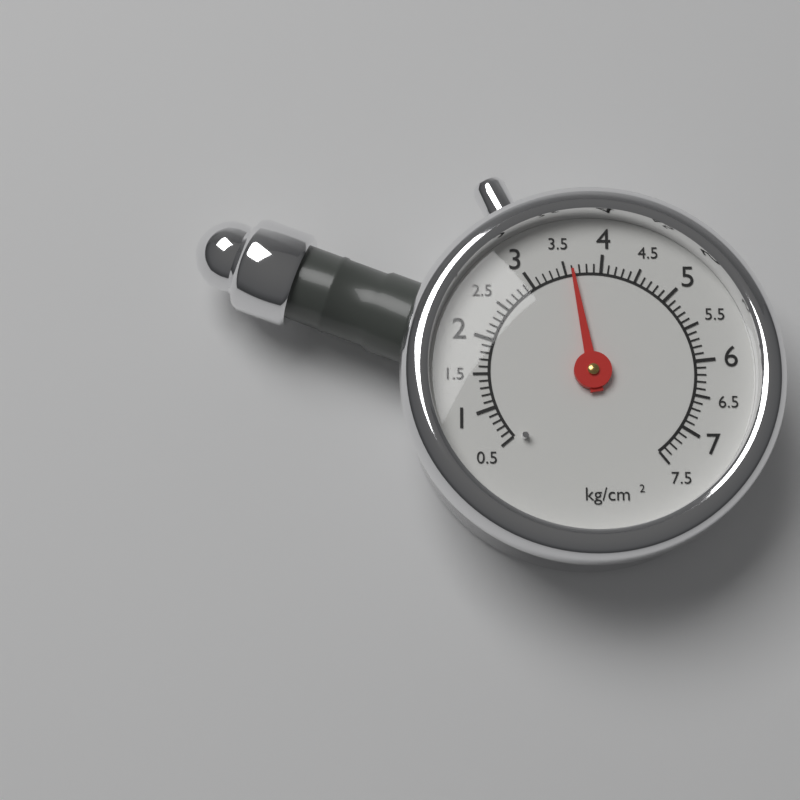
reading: 3.6 kg/cm²
